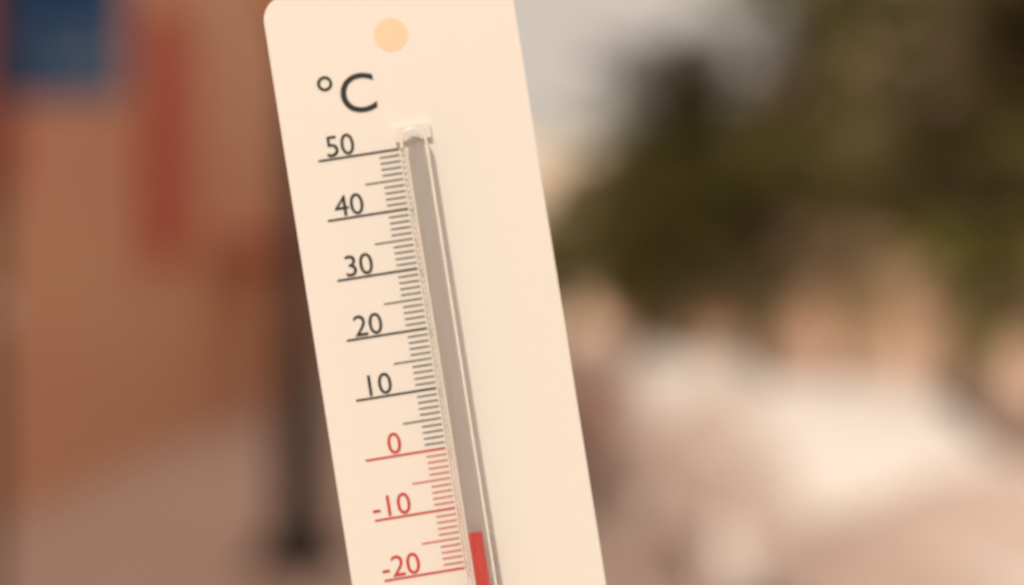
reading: -14 °C
